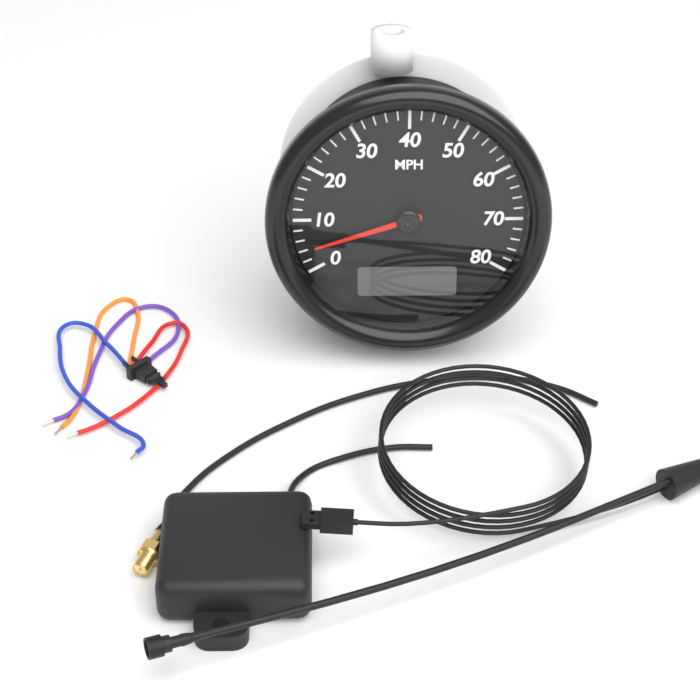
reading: 4 MPH
